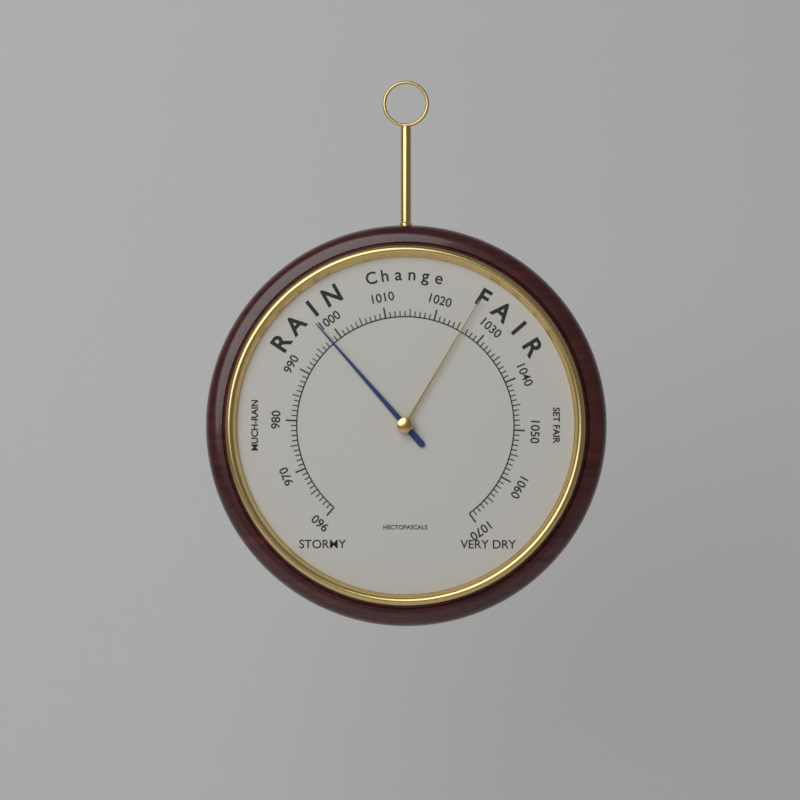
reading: 998 hPa
